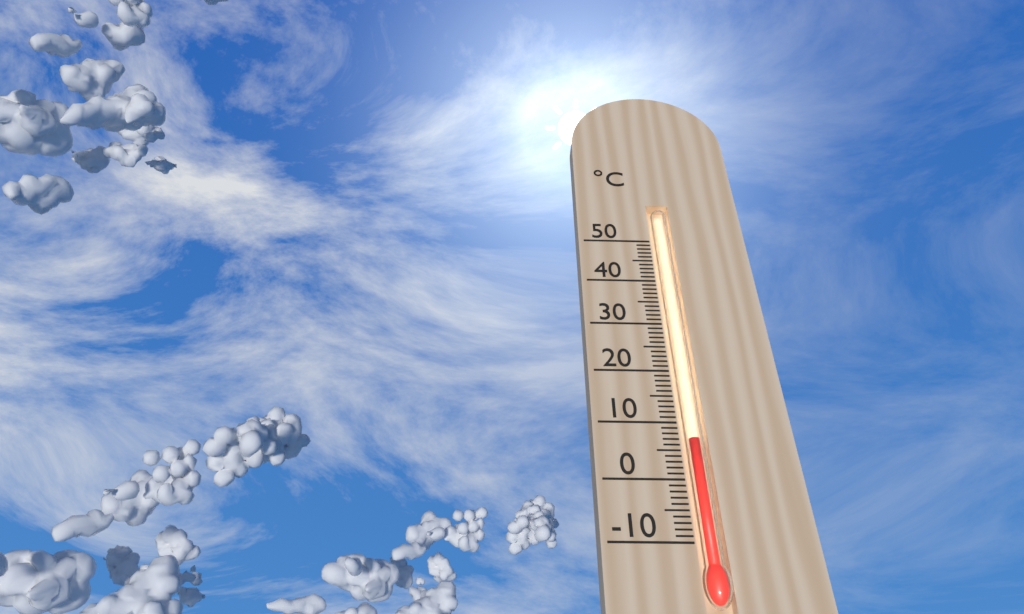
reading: 7 °C
